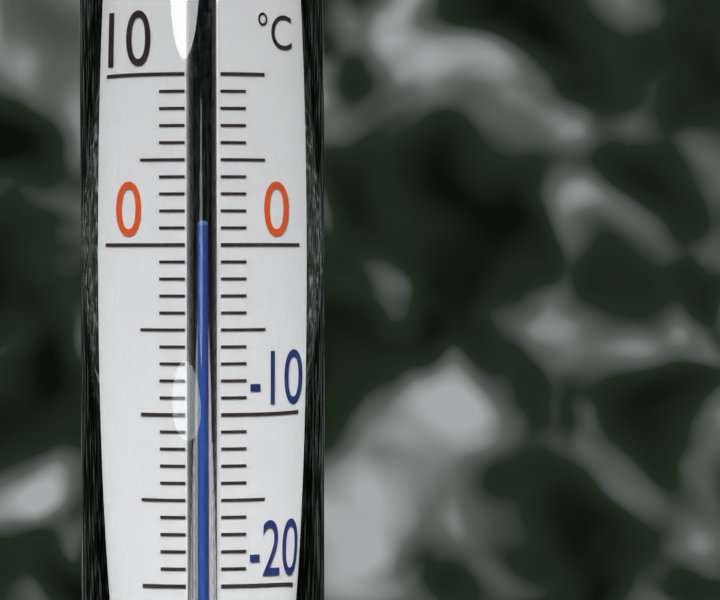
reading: 1 °C
